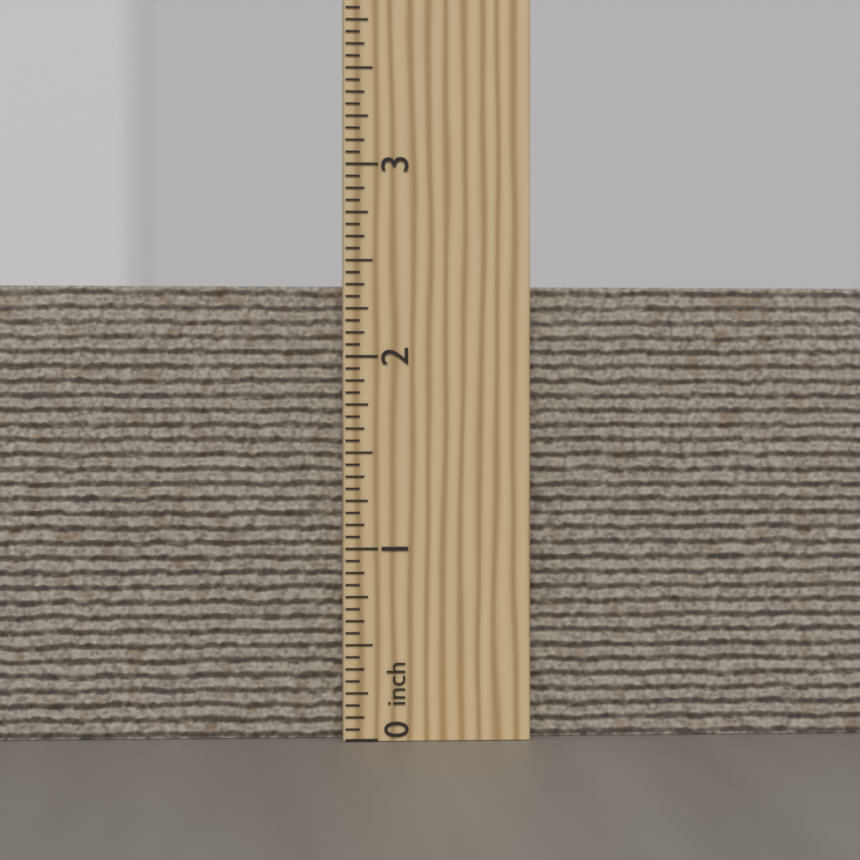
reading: 2.3750 inch
